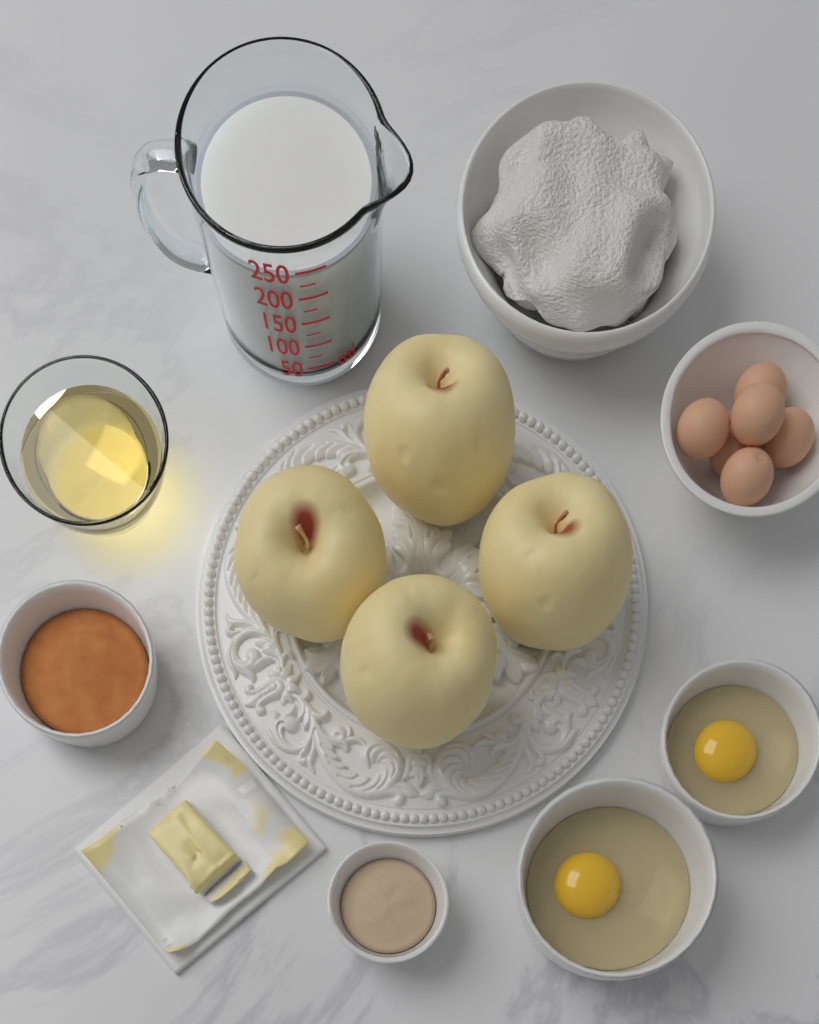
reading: 240 ml
